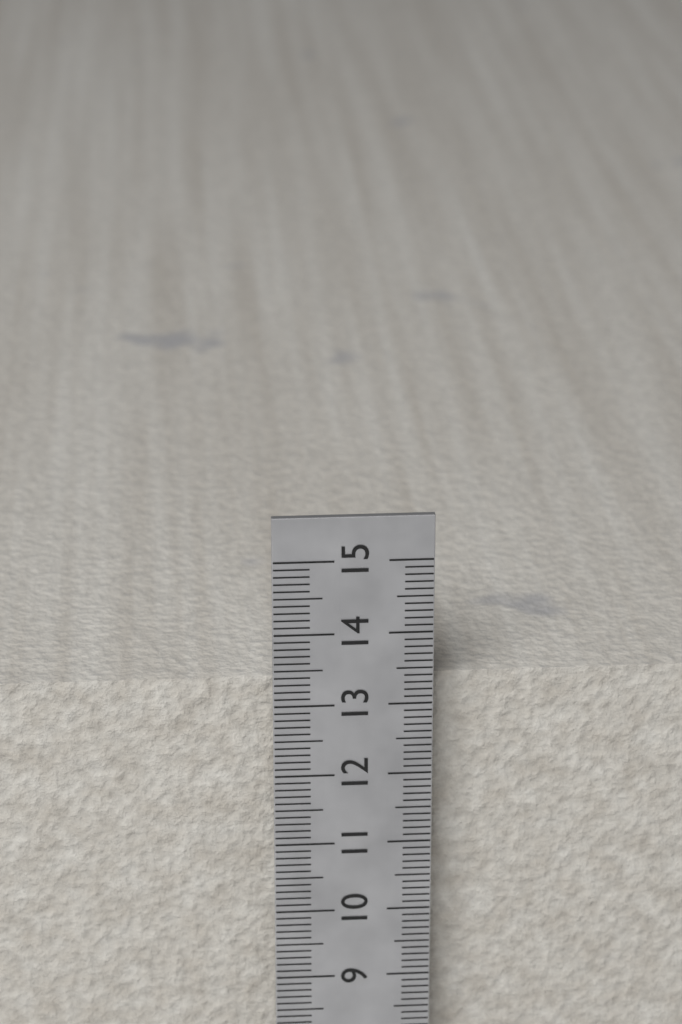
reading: 13.2 cm
